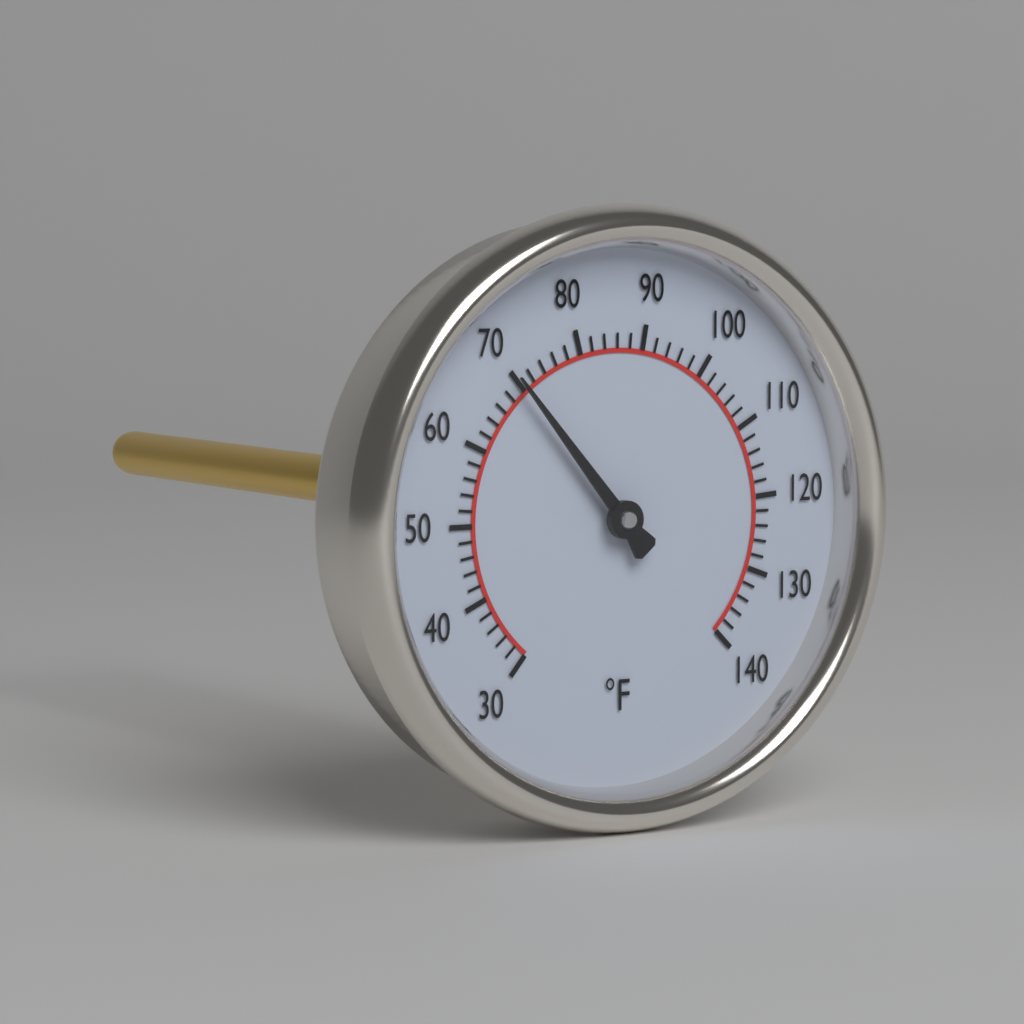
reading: 70 °F
